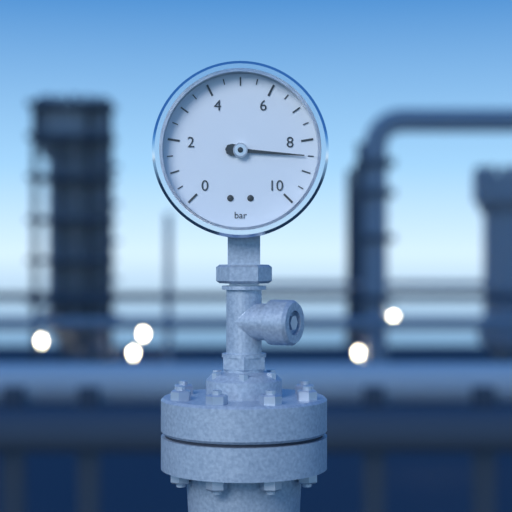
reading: 8.5 bar
